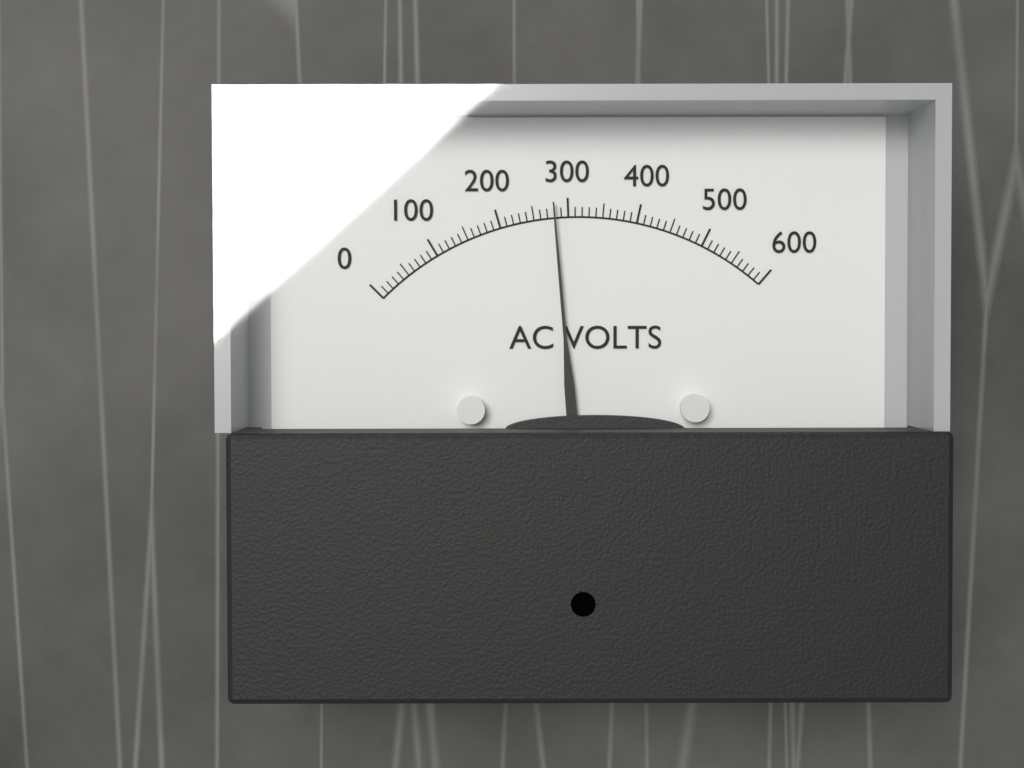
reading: 280 V
